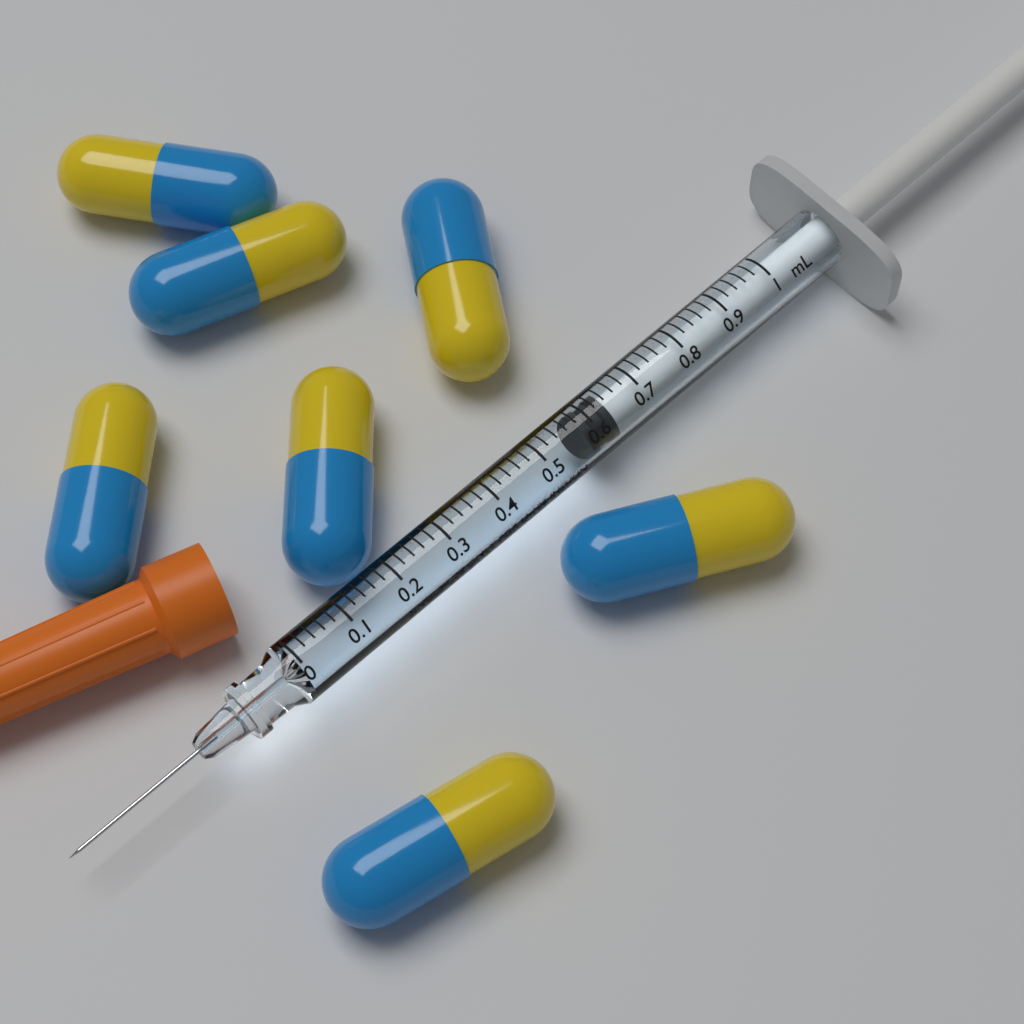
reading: 0.58 mL
